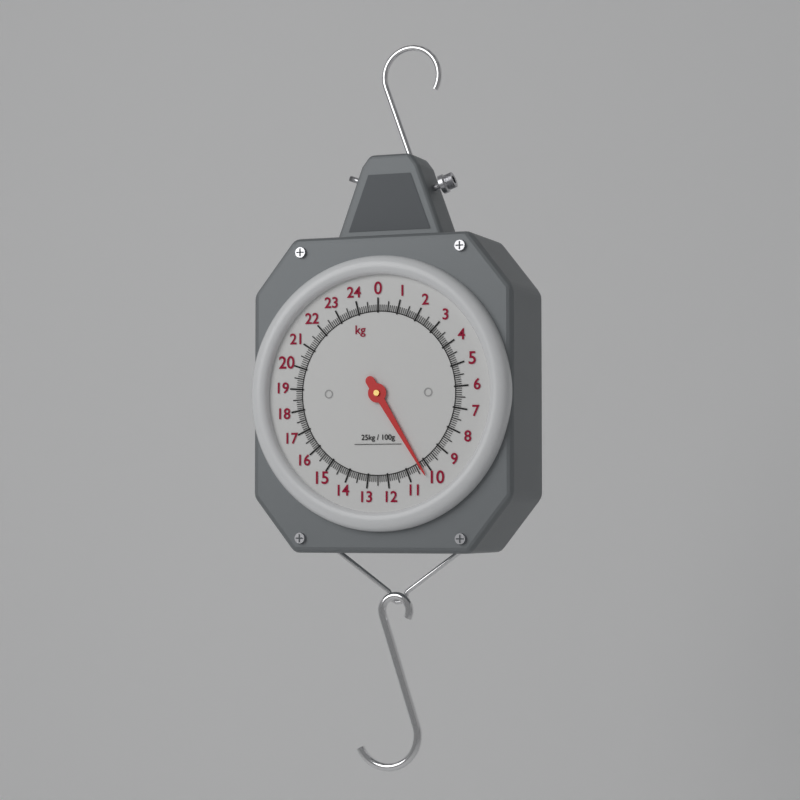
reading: 10.3 kg
